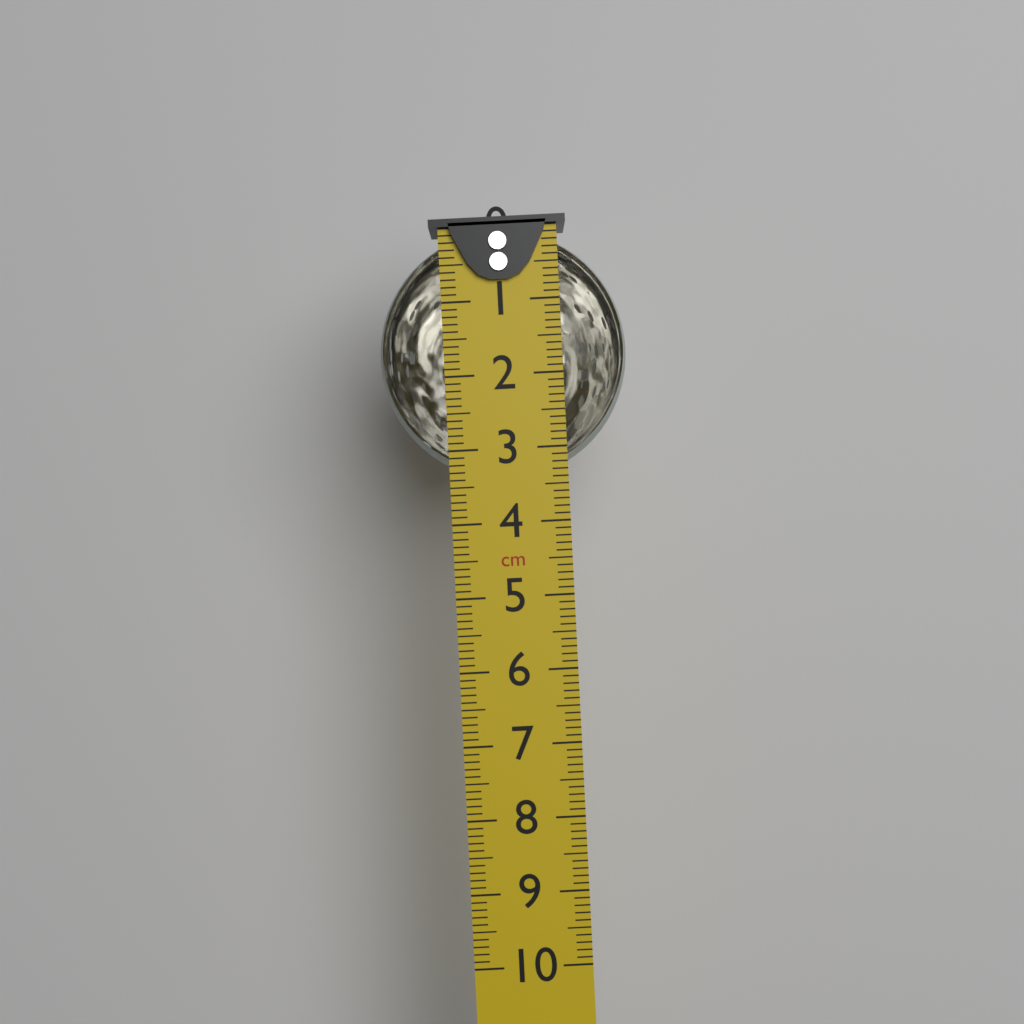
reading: 3.4 cm
